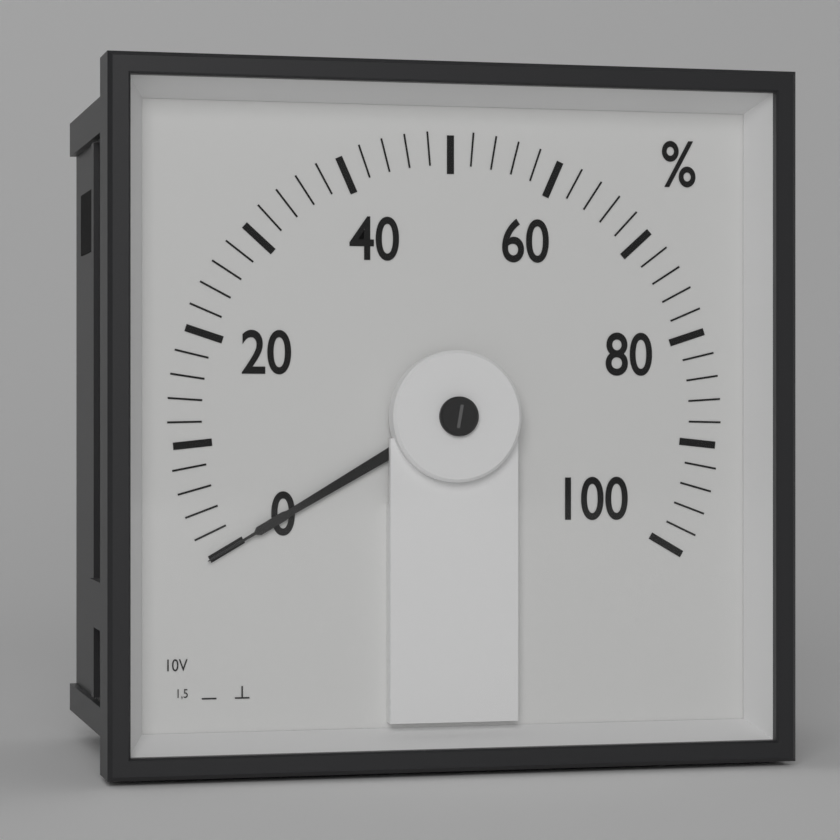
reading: 0 %
